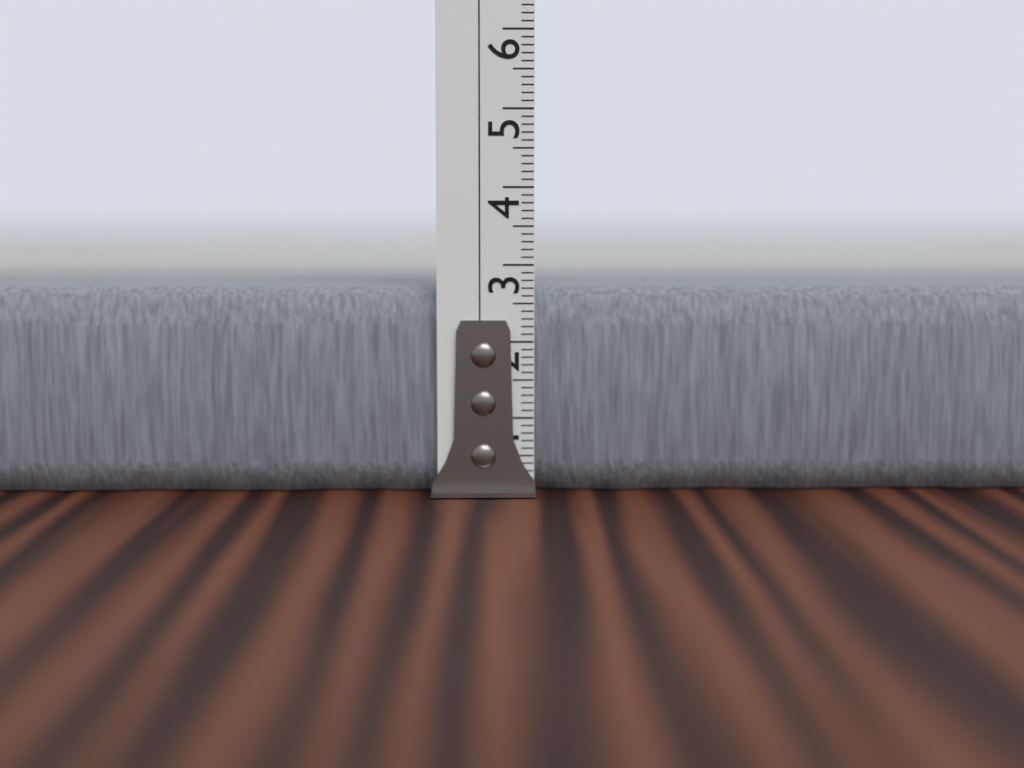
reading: 2.7 cm
